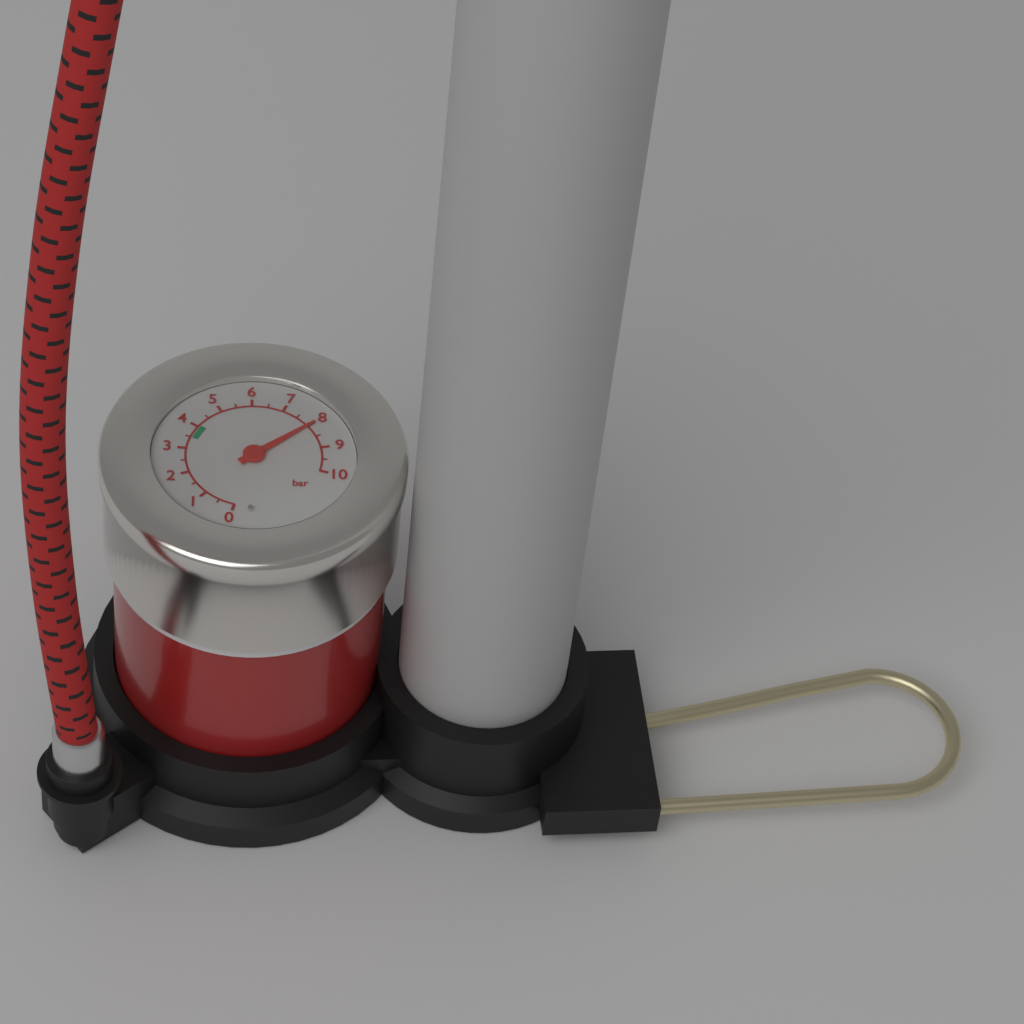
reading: 8.0 bar
